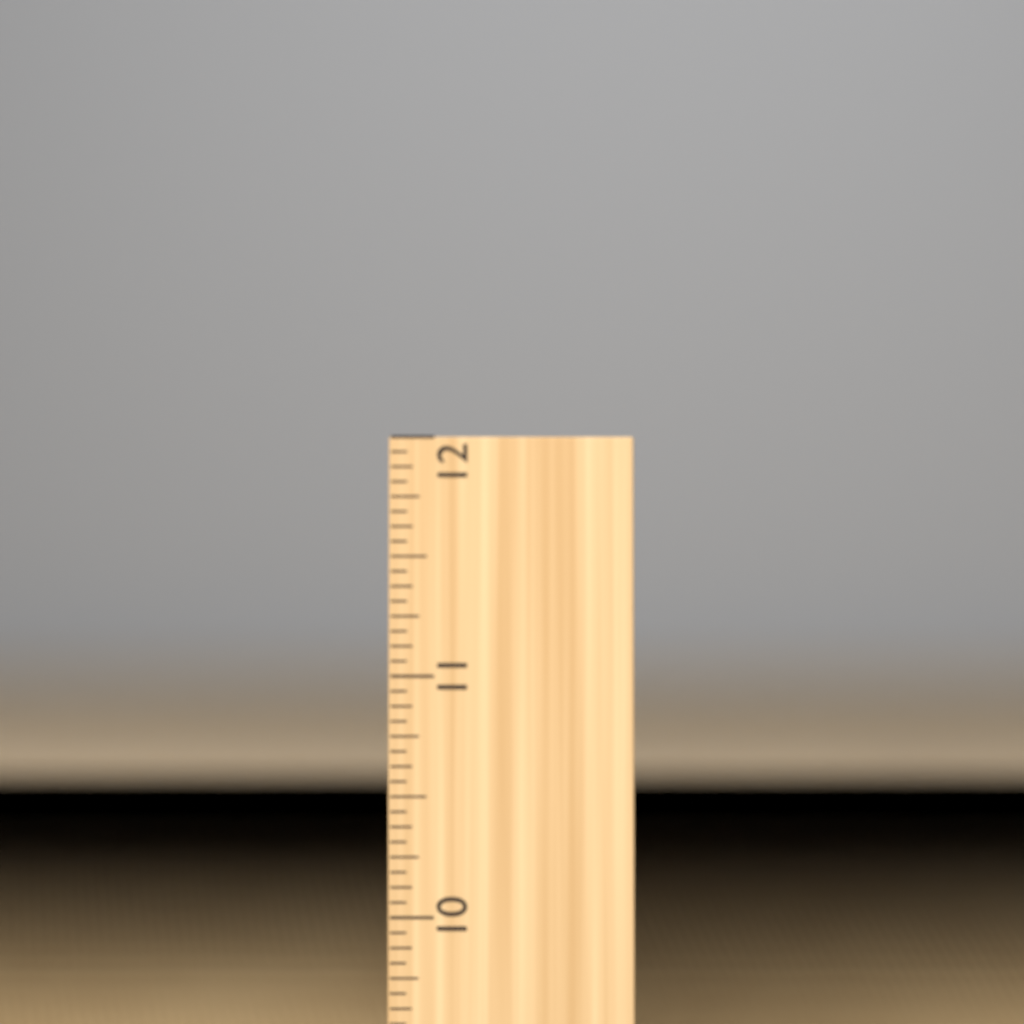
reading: 10.3750 in
